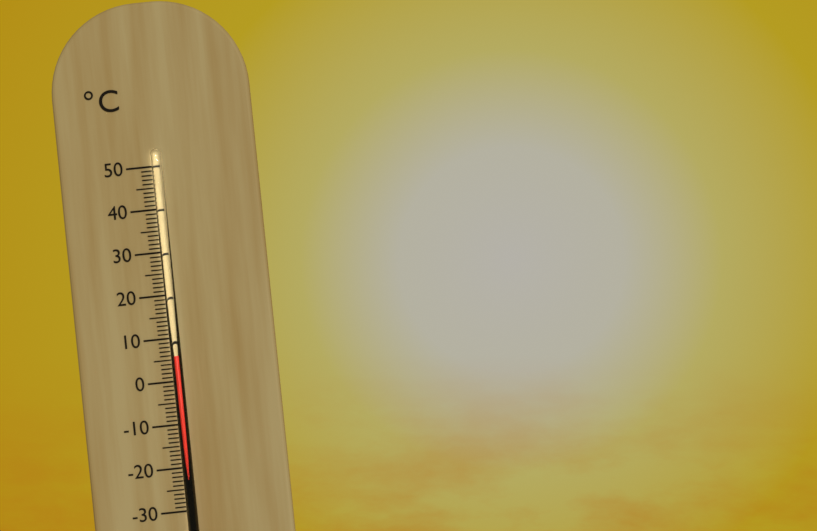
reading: 6 °C
